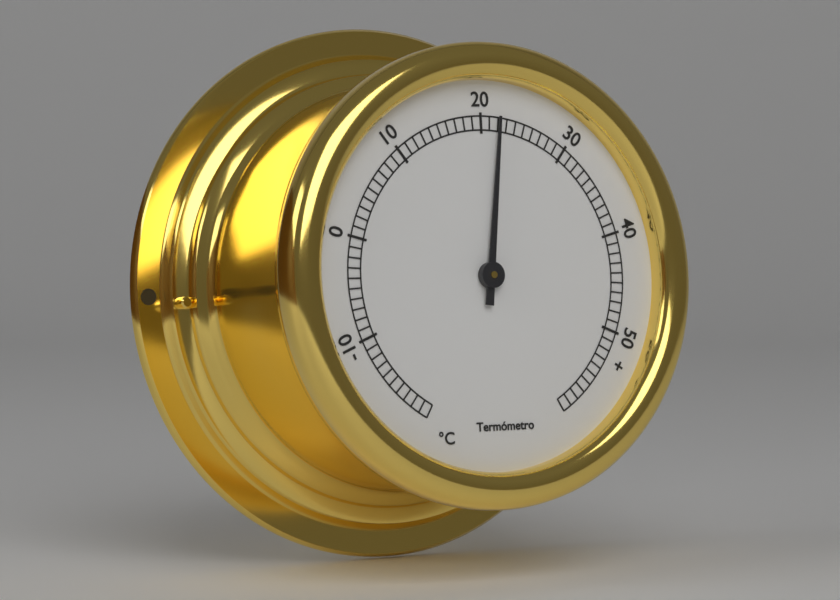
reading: 22 °C
